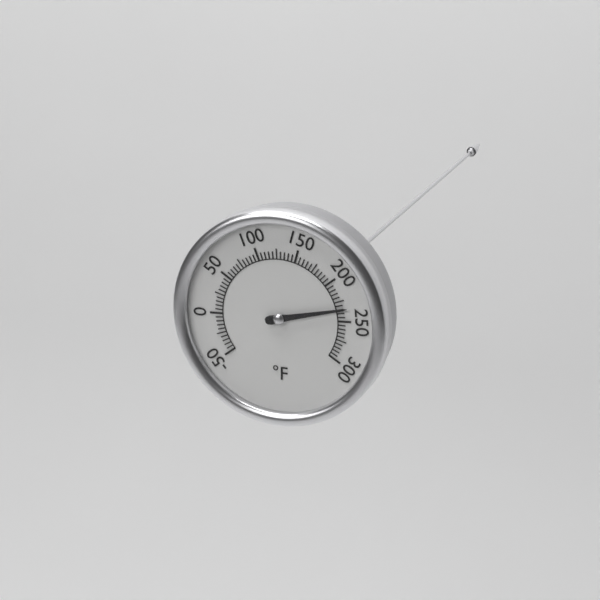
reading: 235 °F
